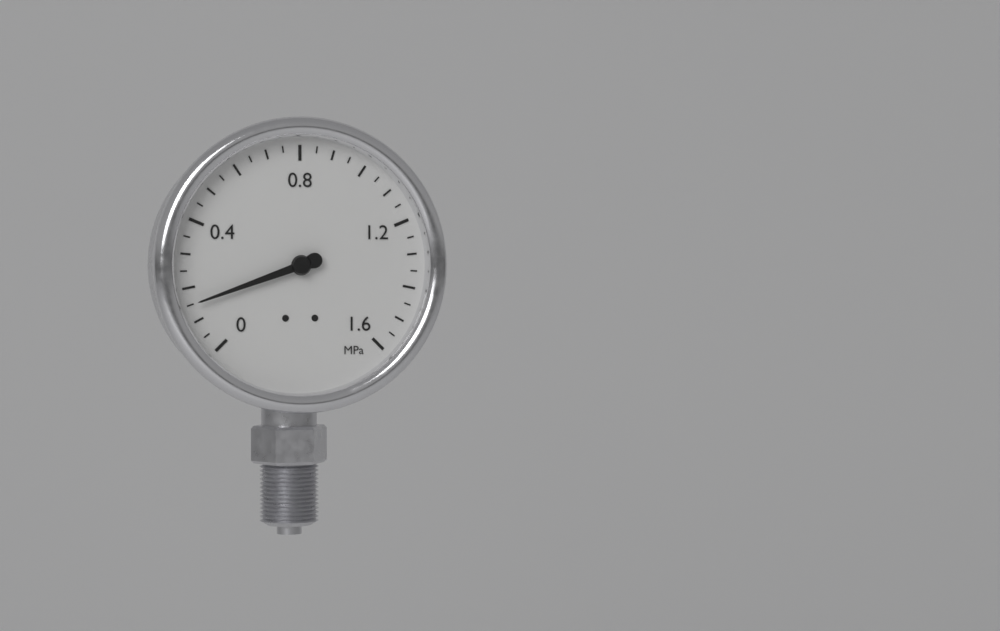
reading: 0.15 MPa
